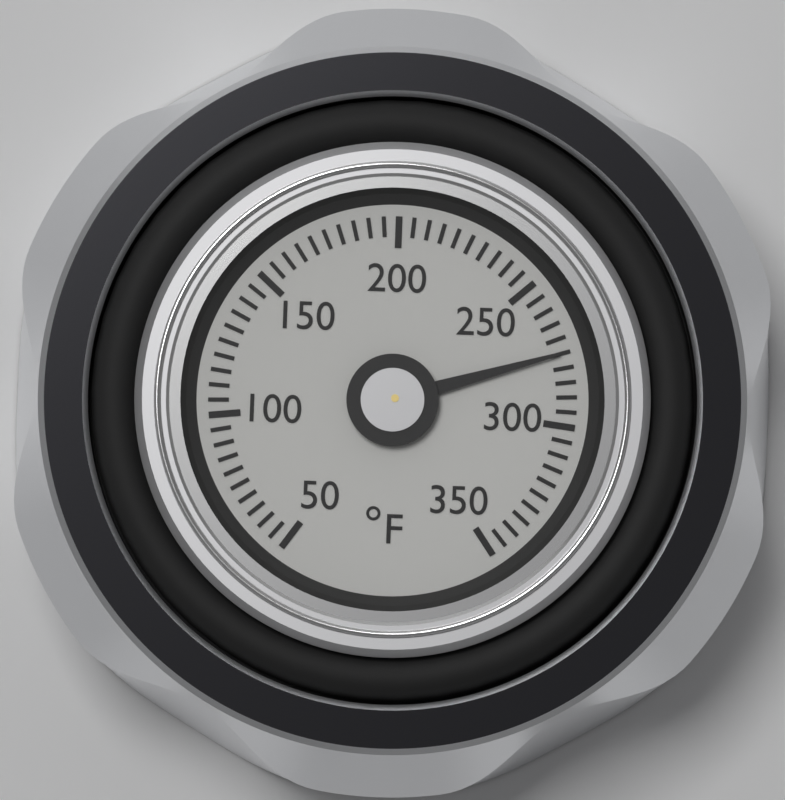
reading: 275 °F
